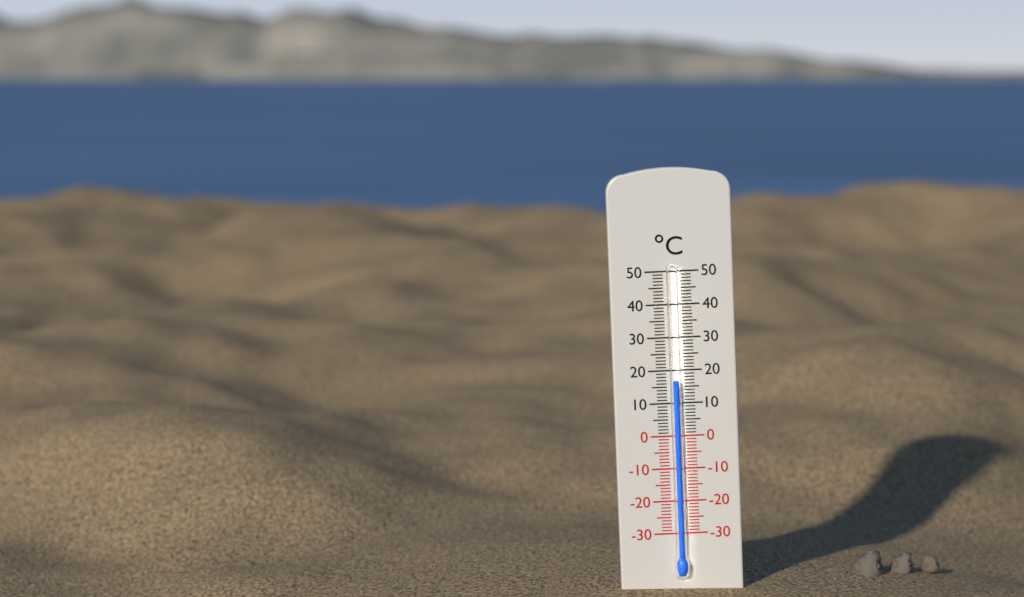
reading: 17 °C
